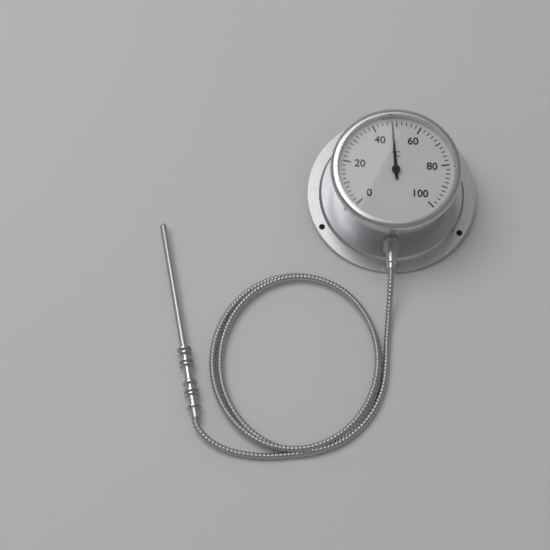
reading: 48 °C
